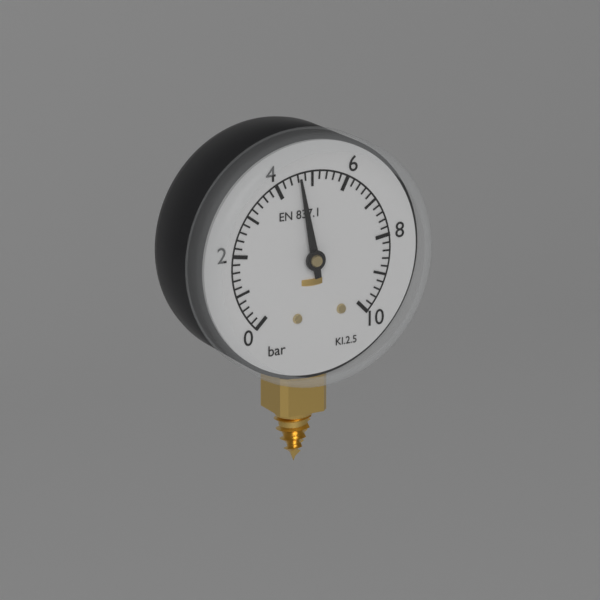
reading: 4.6 bar
